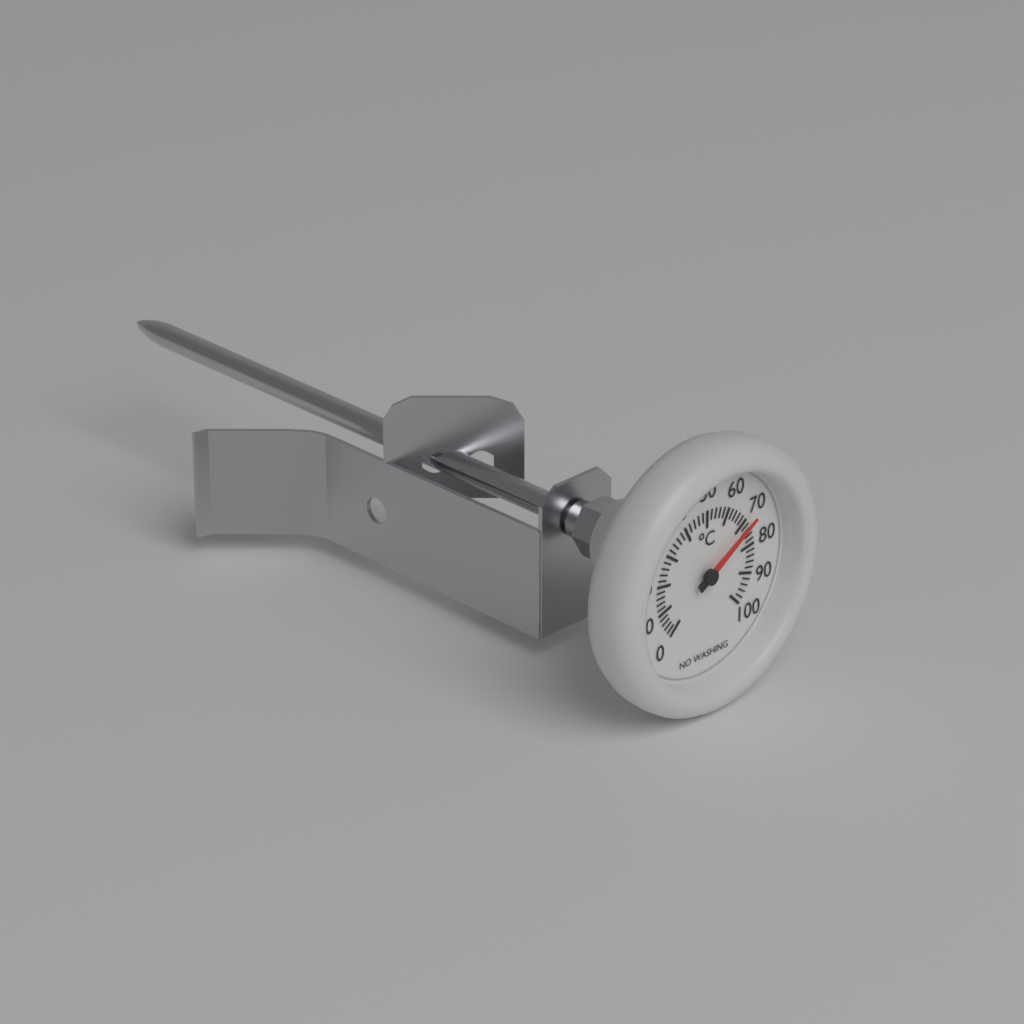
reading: 72 °C
